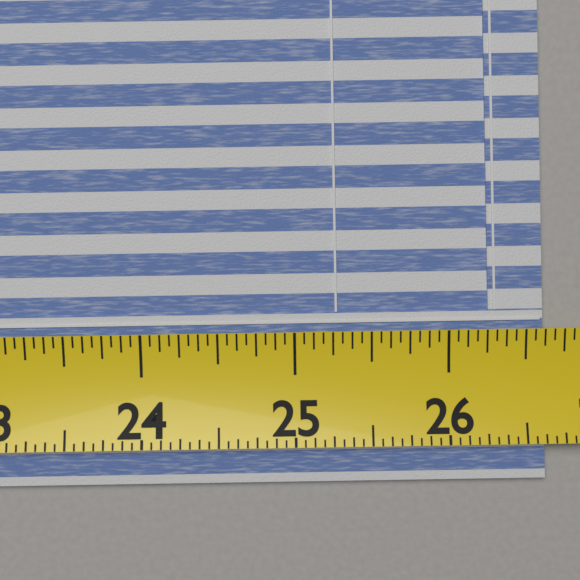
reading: 26.6250 (no unit)
